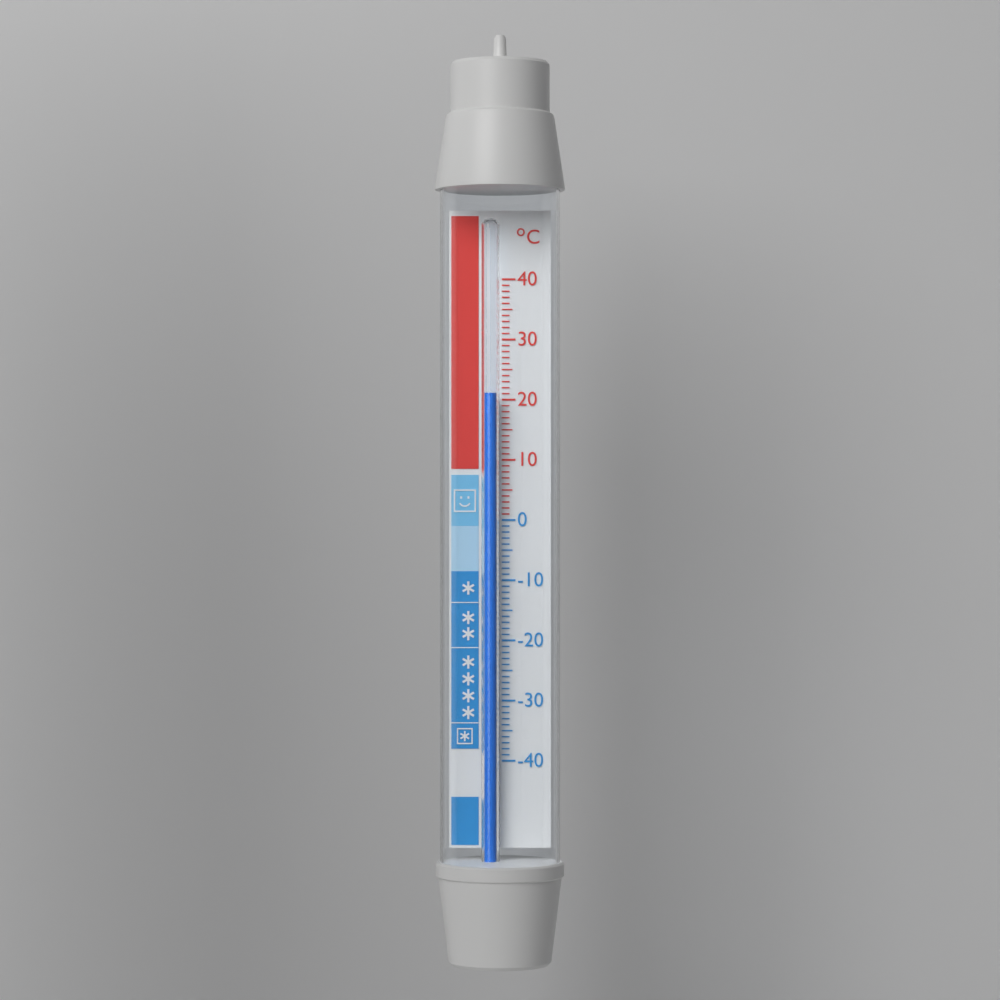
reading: 21 °C
